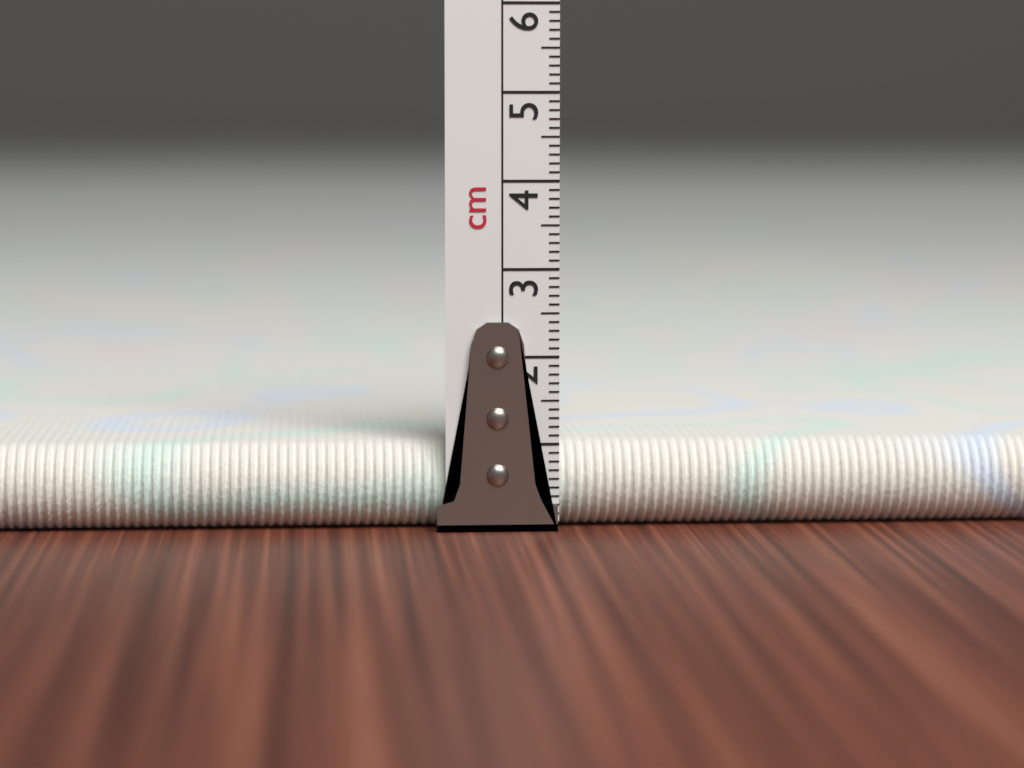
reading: 1.0 cm
